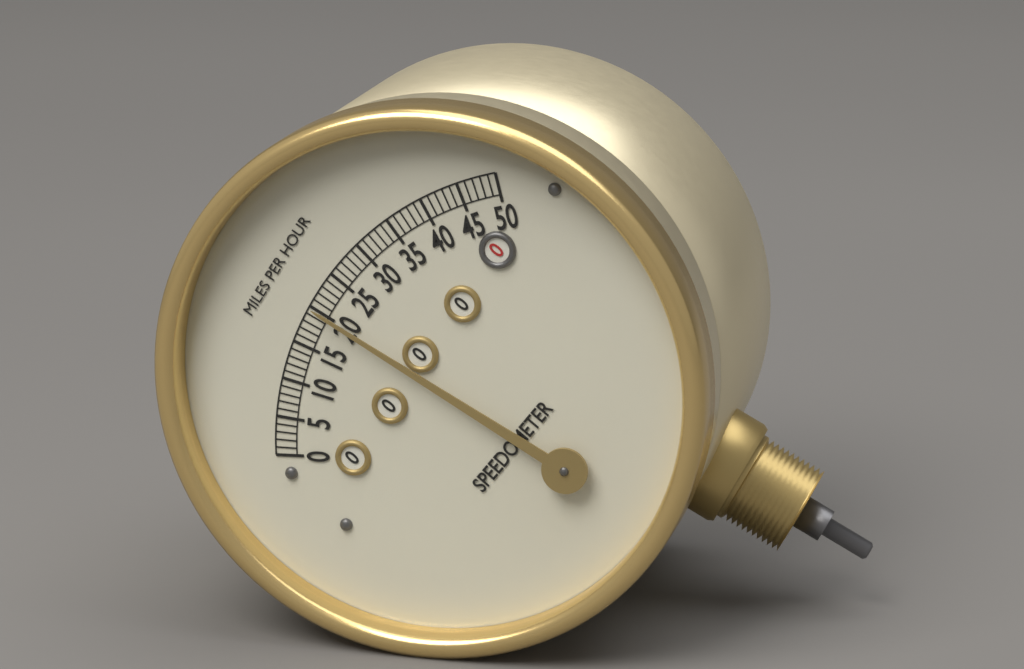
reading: 20 mph
